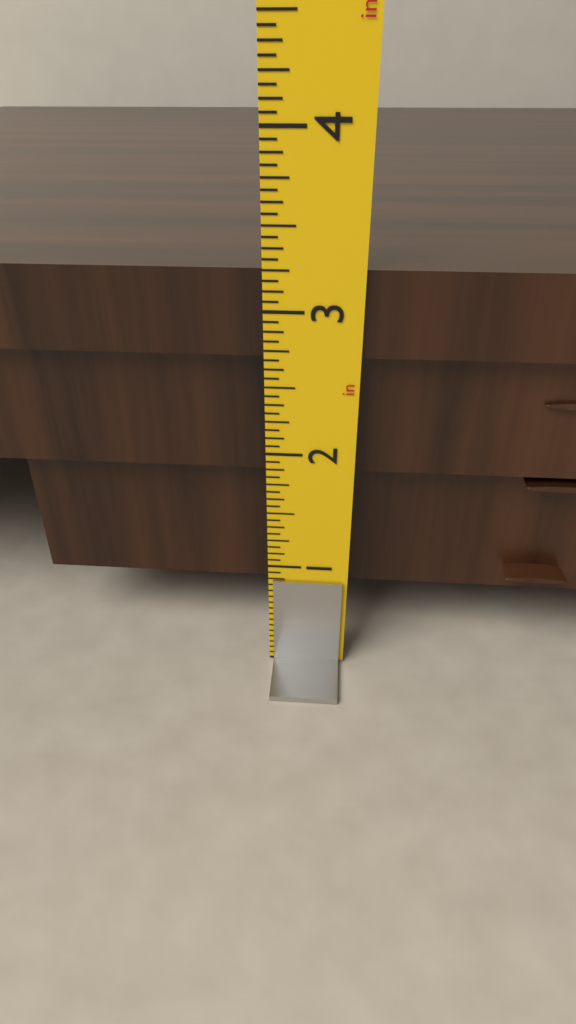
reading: 3.2500 in
